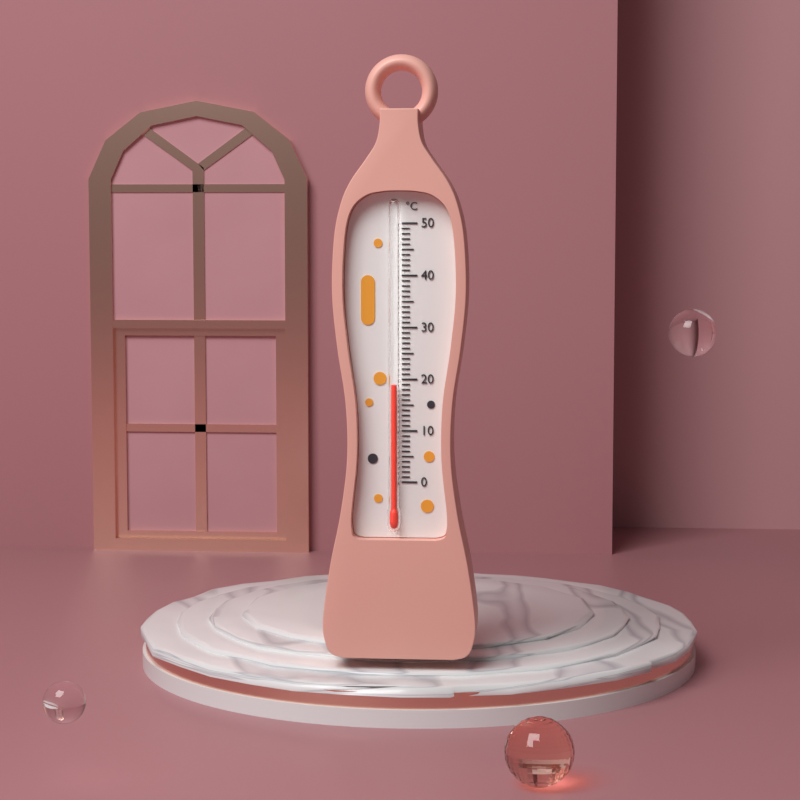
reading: 19 °C
